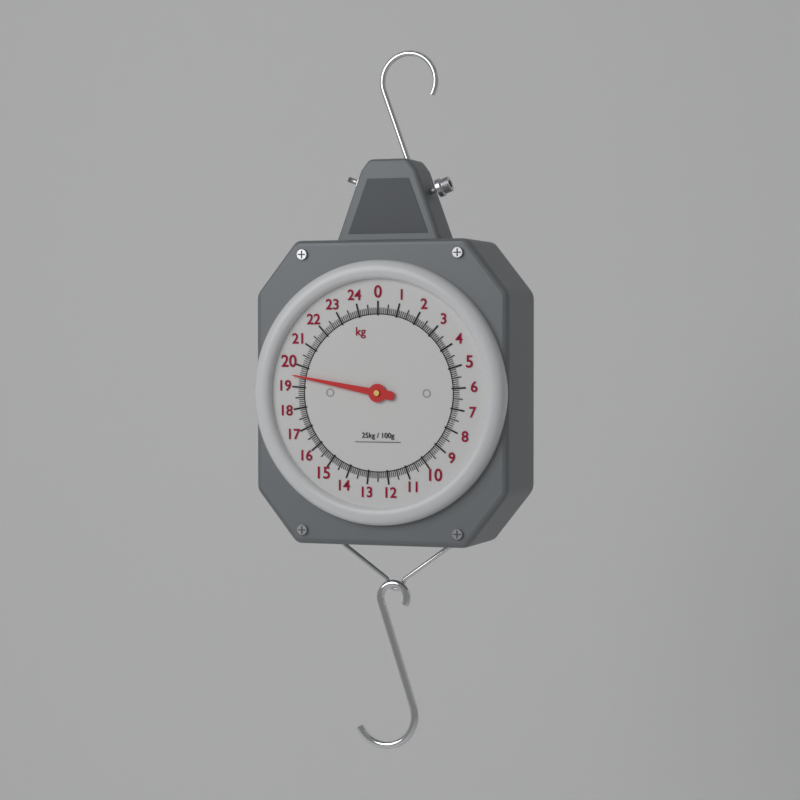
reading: 19.5 kg
